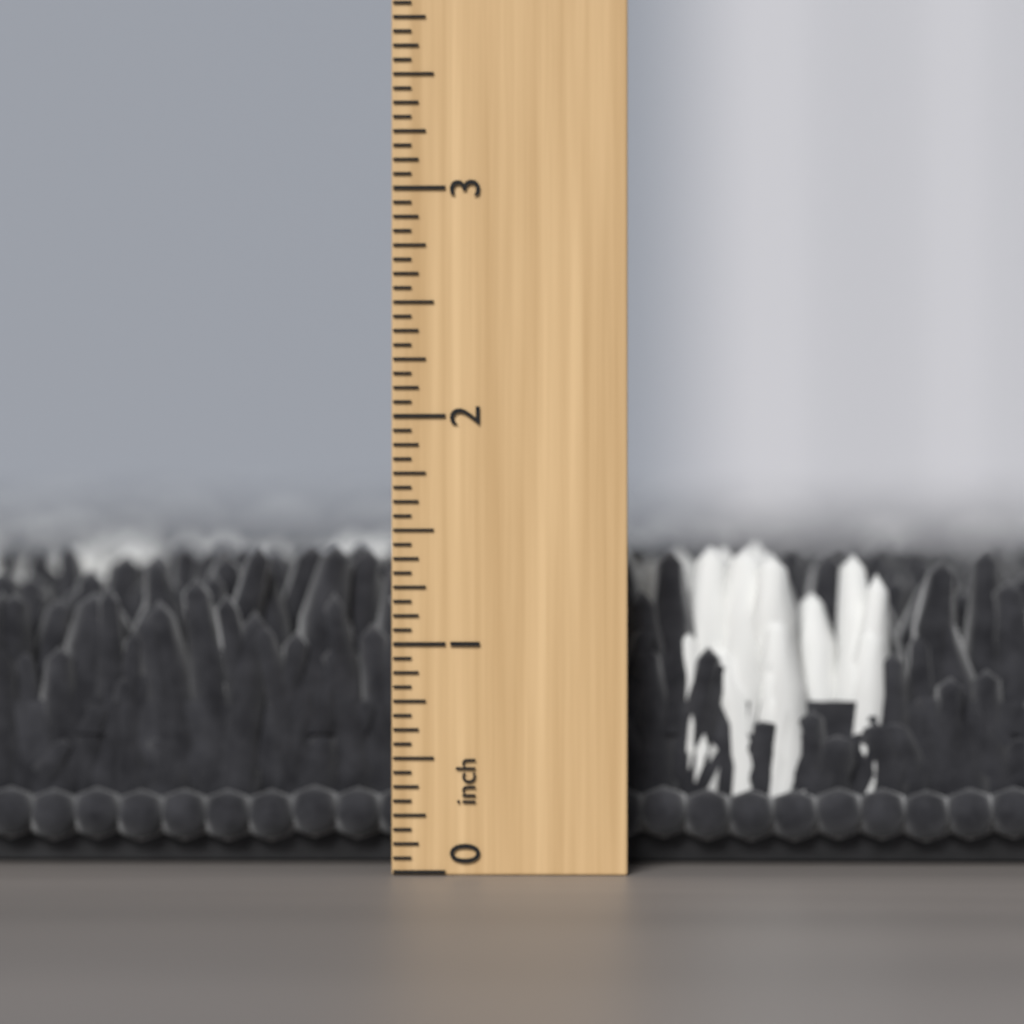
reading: 1.4375 inch
